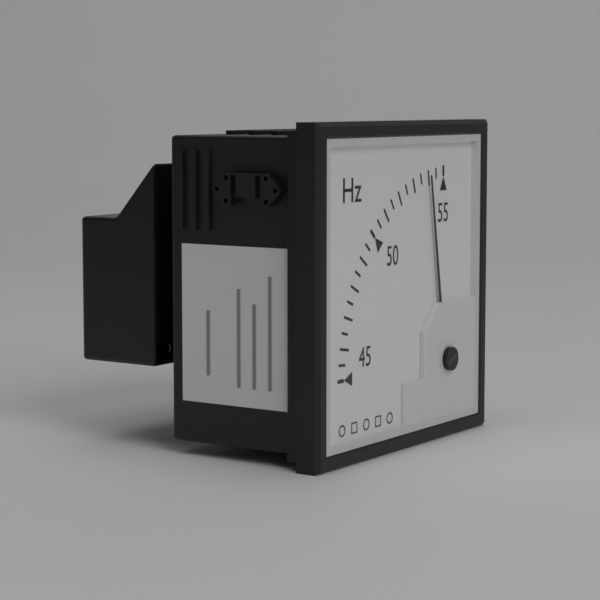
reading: 54.0 Hz
